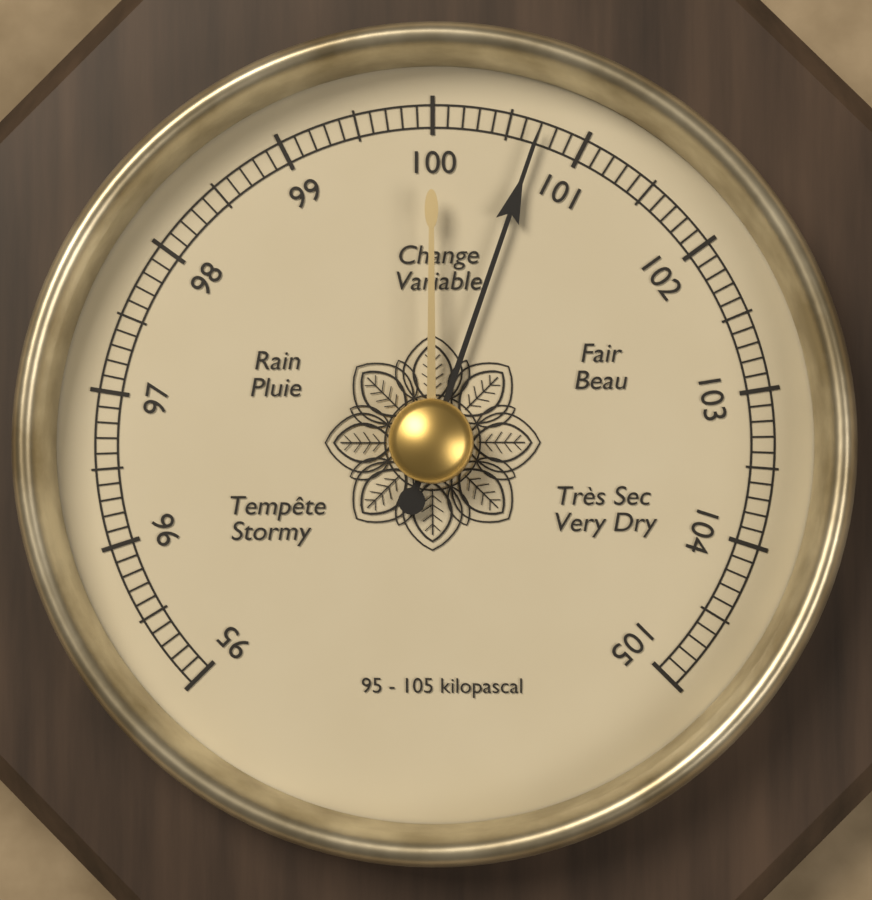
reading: 100.7 kPa
